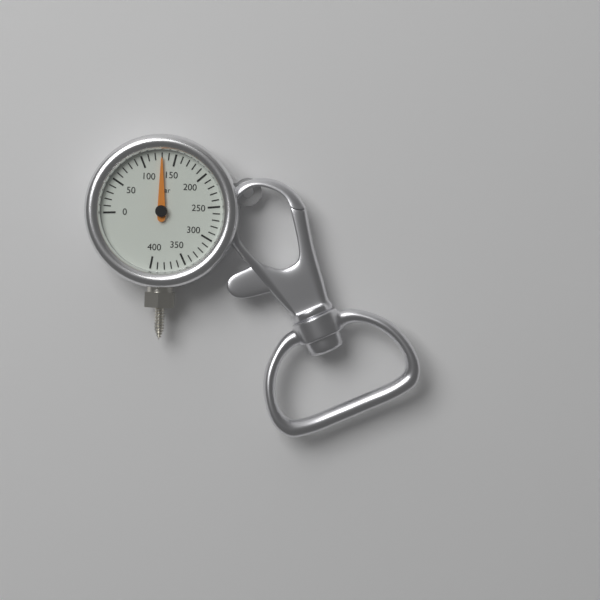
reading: 130 bar
